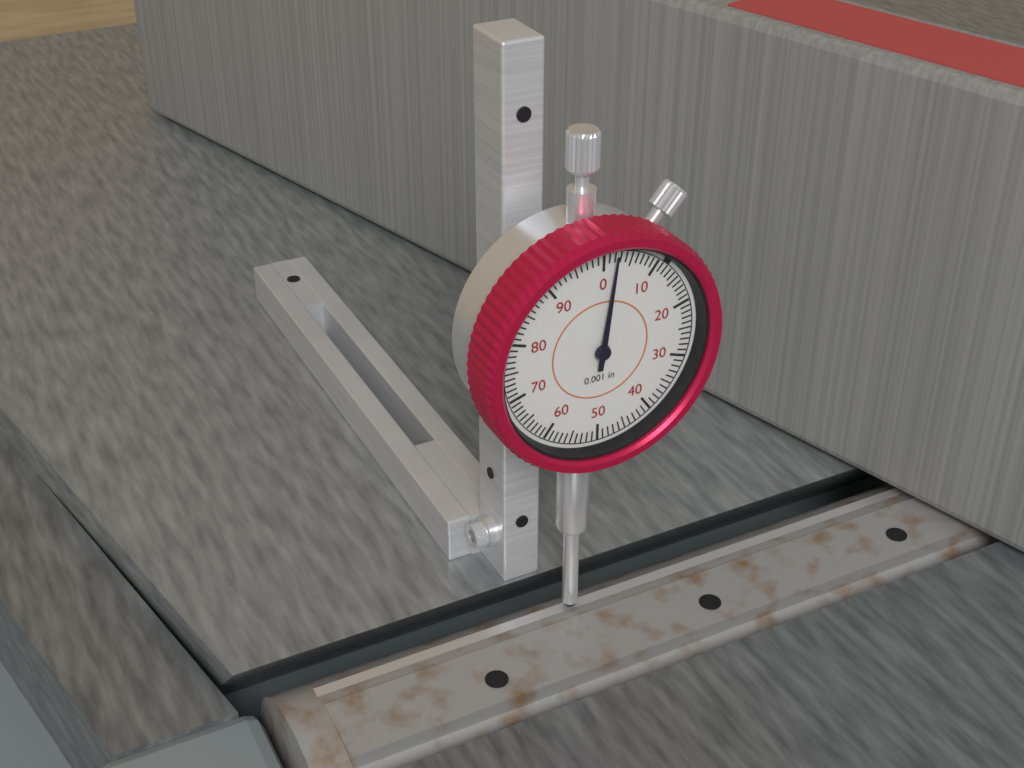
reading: 0.002 in
